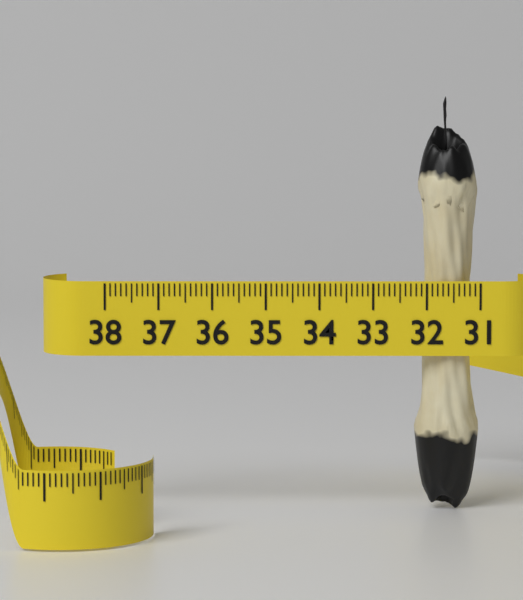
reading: 32.2 (no unit)
